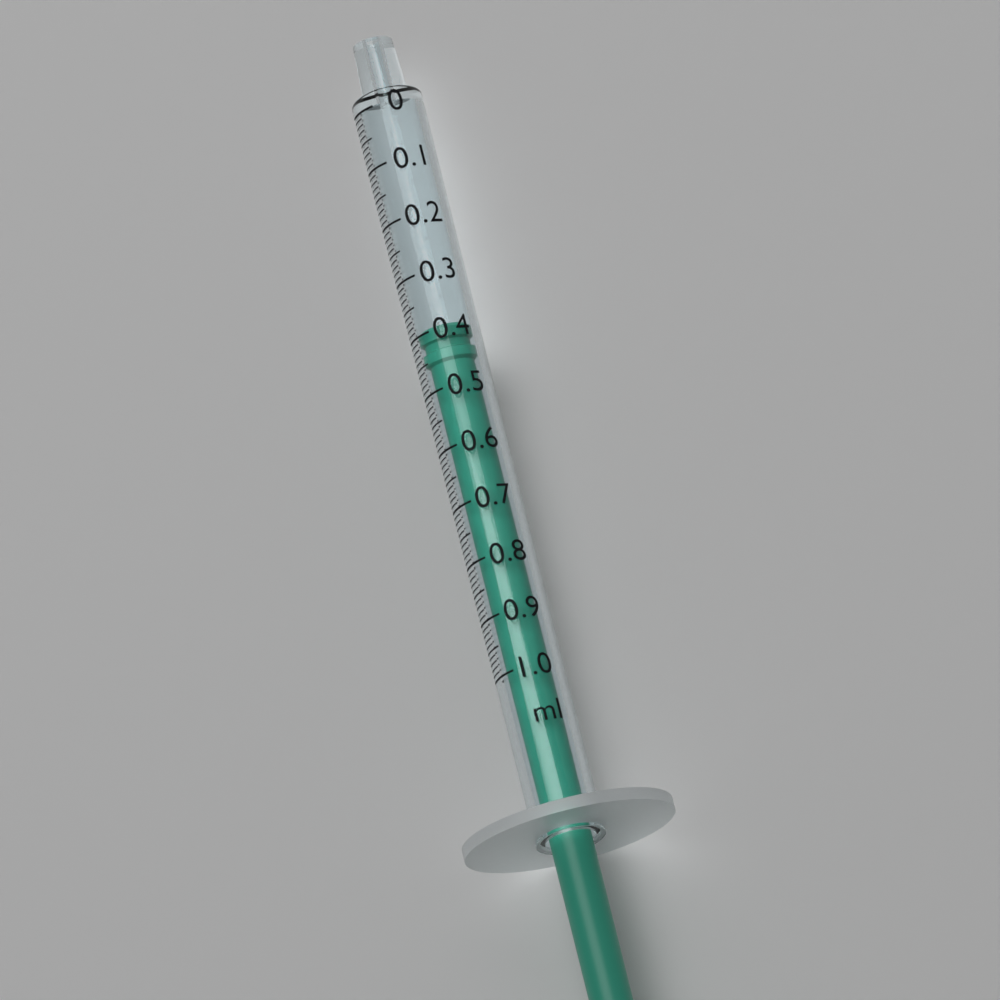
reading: 0.39 ml
